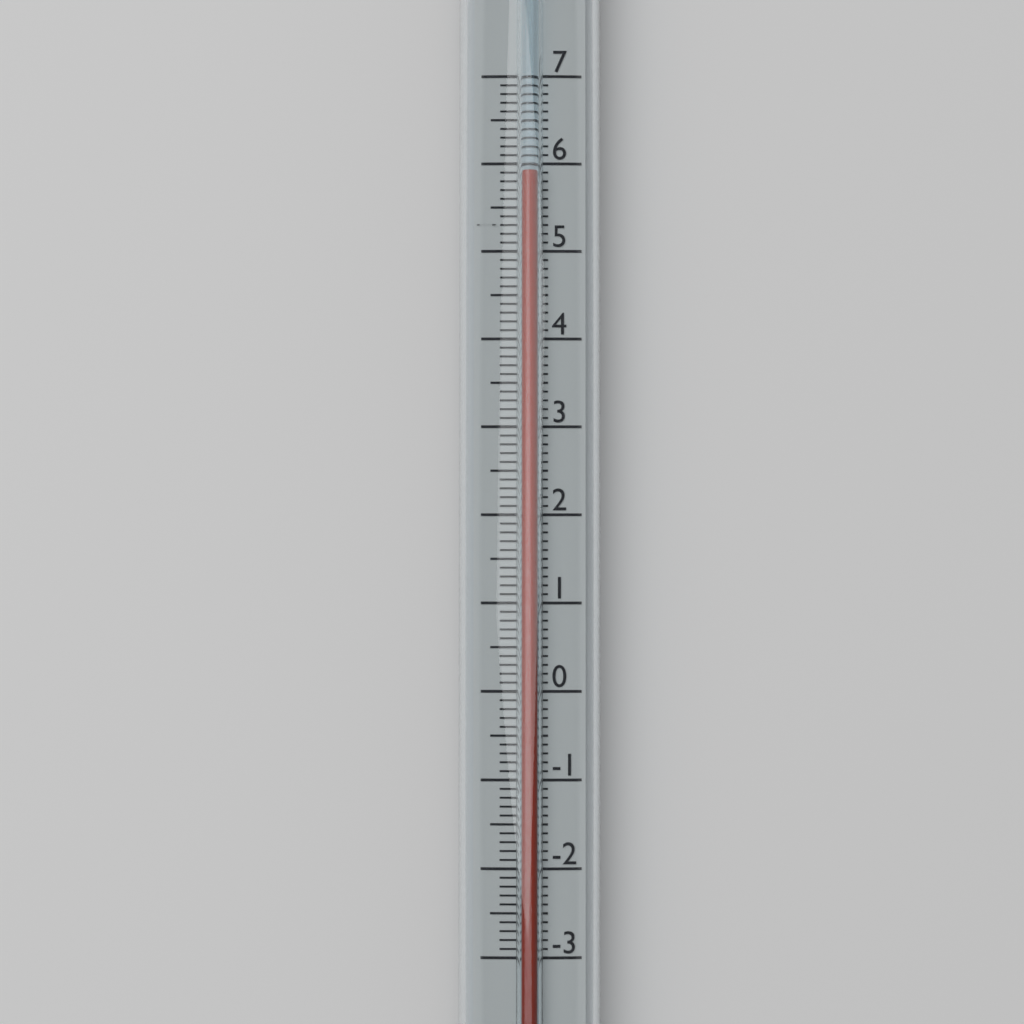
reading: 5.9 (no unit)
